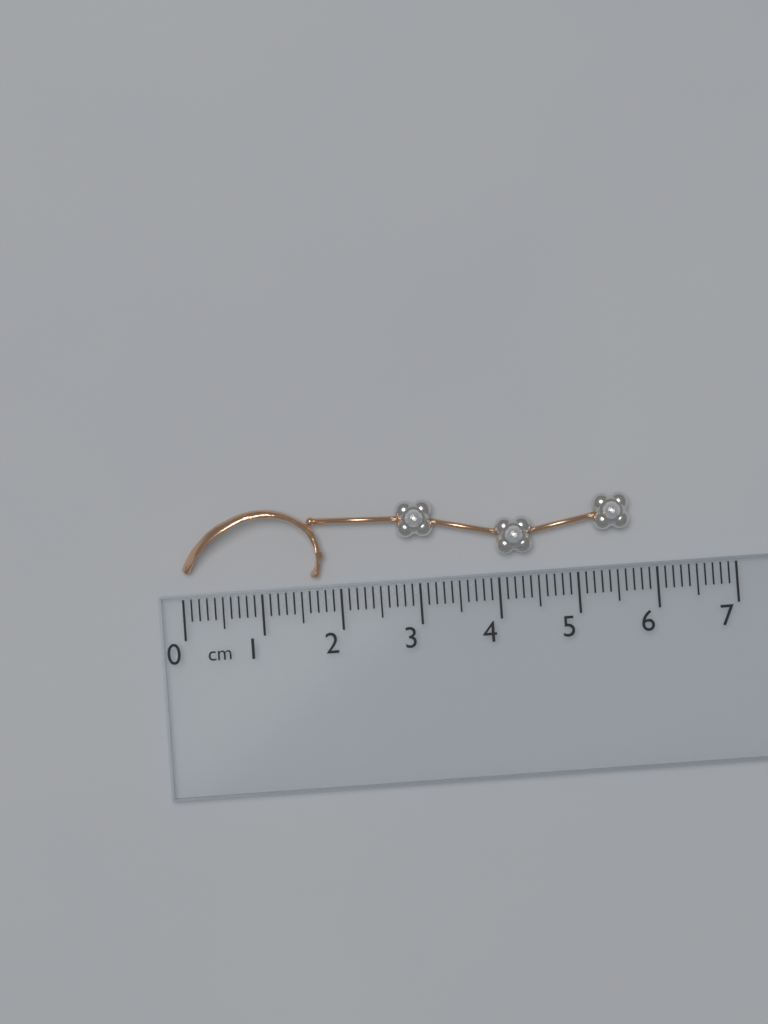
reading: 5.7 cm
